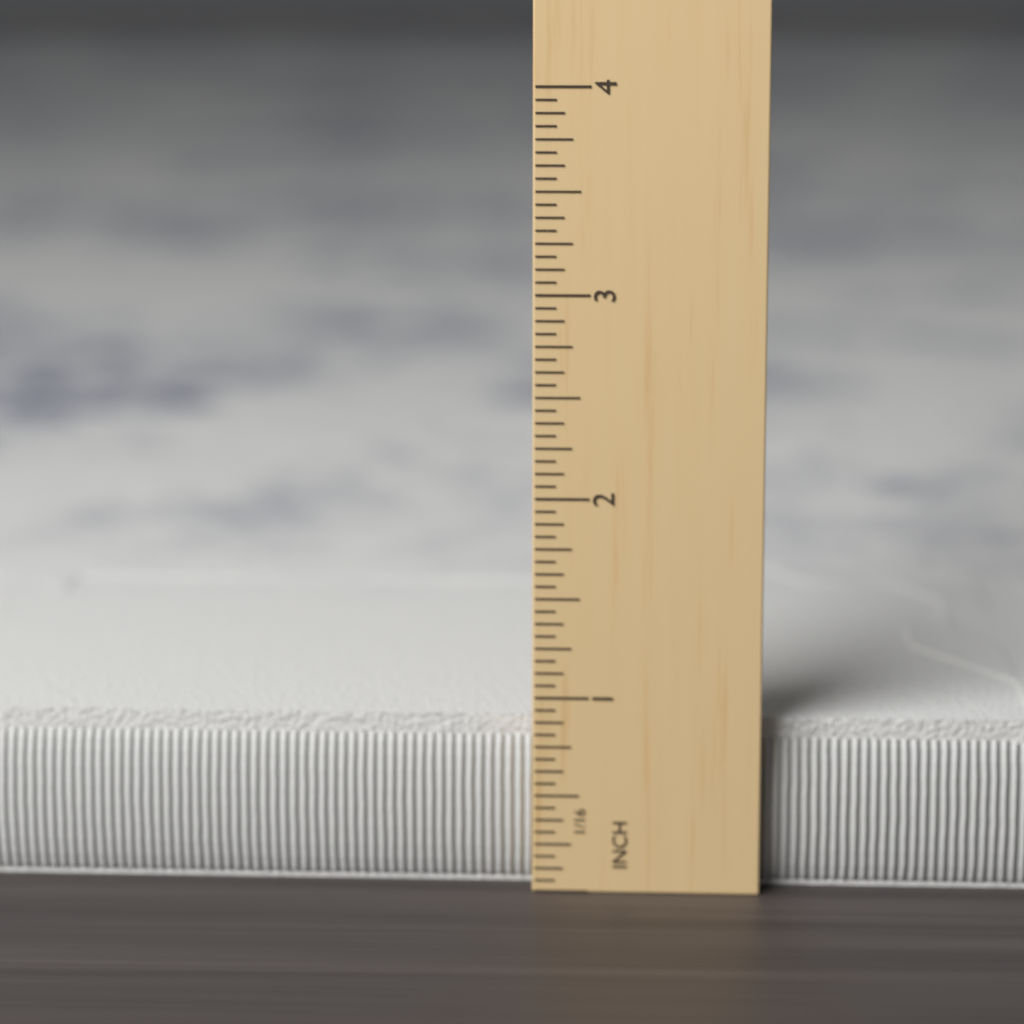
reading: 0.8750 in
